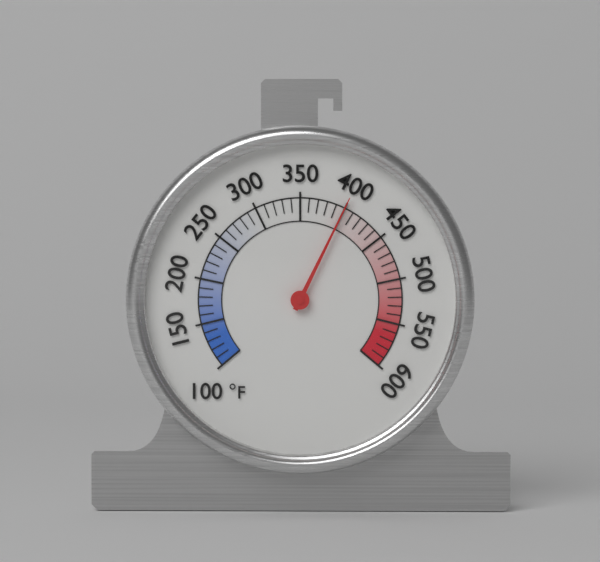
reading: 400 °F
